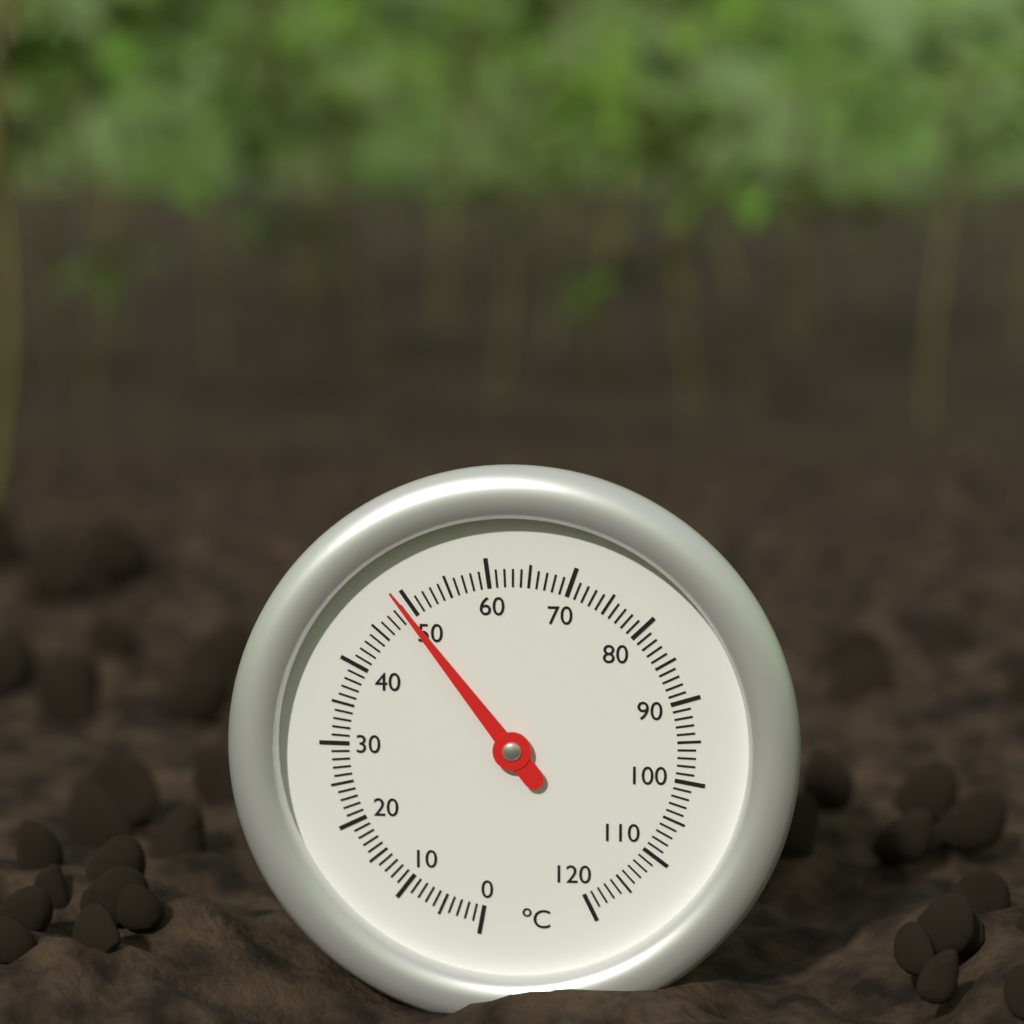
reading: 49 °C
